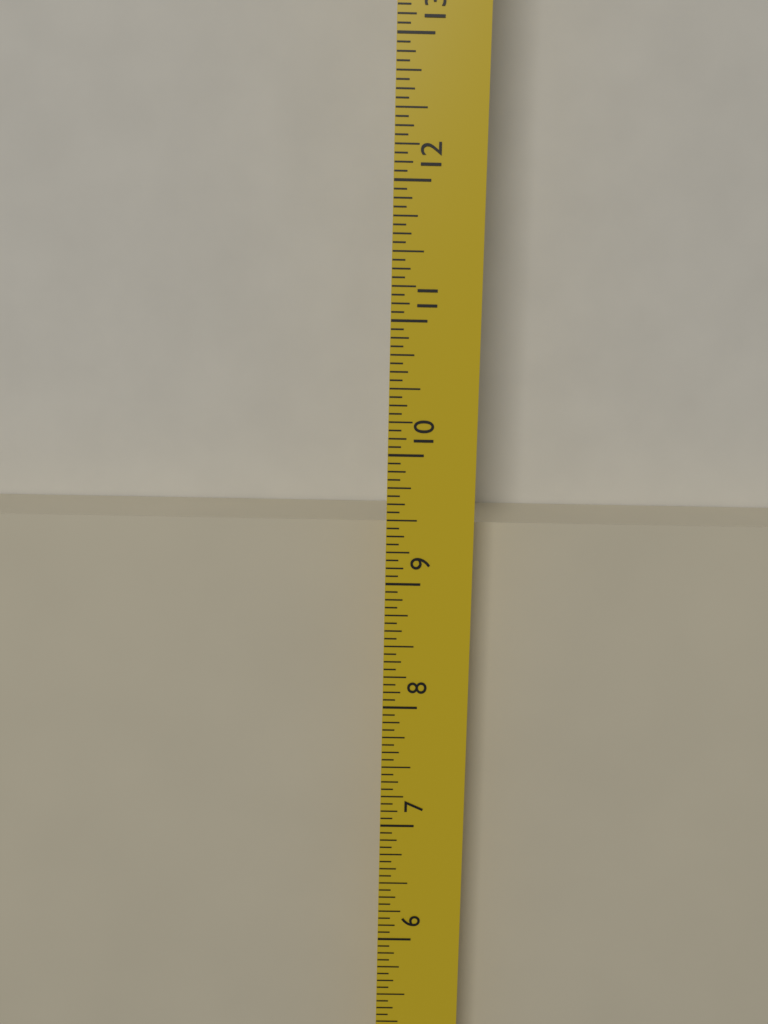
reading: 9.3750 in
